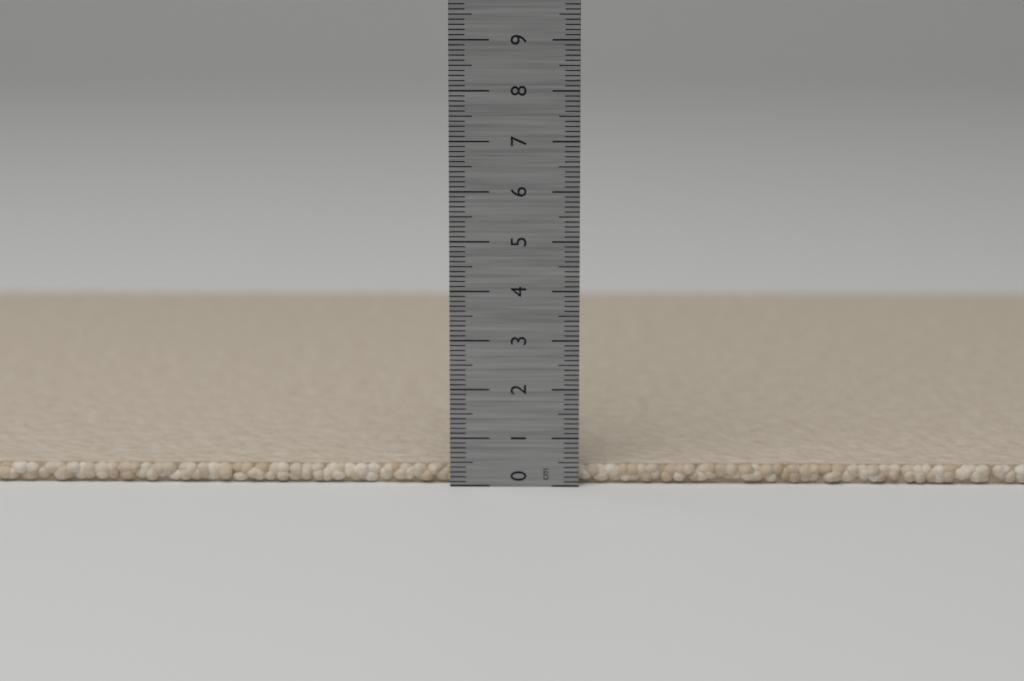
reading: 0.4 cm
